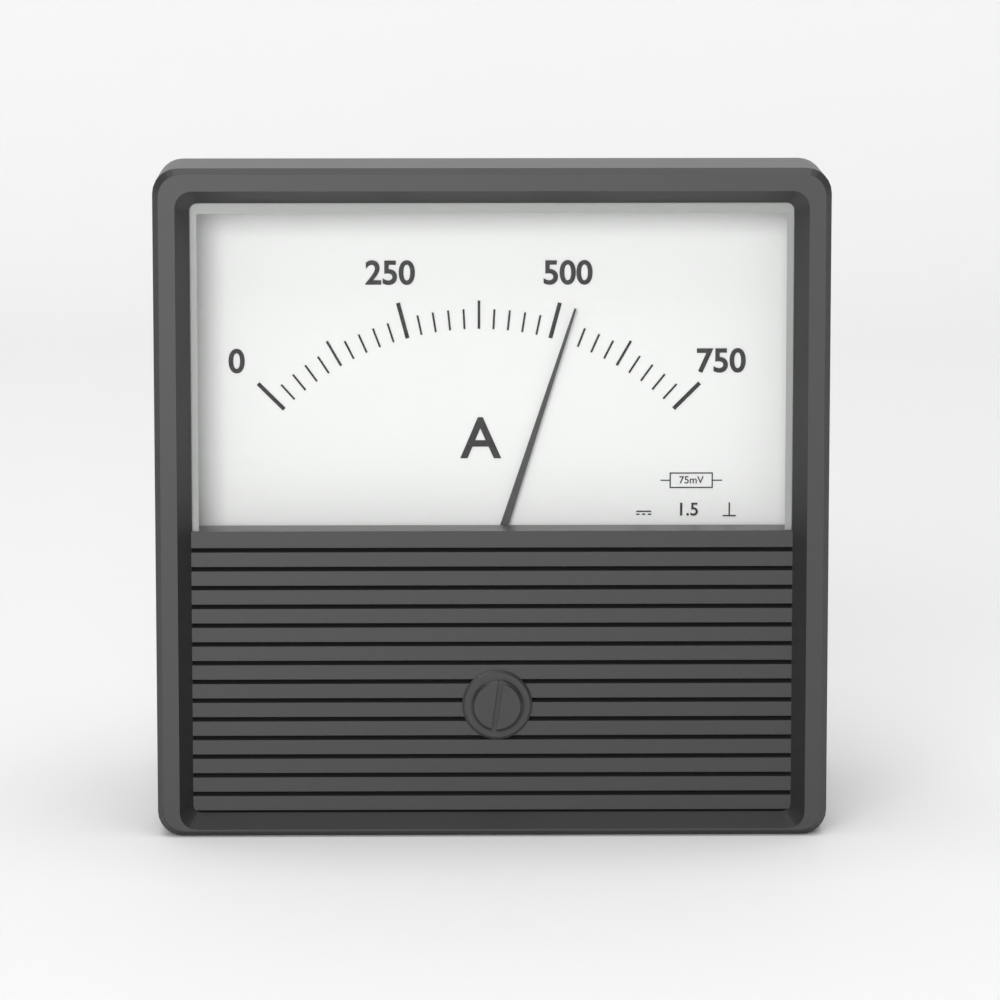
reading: 525 A
